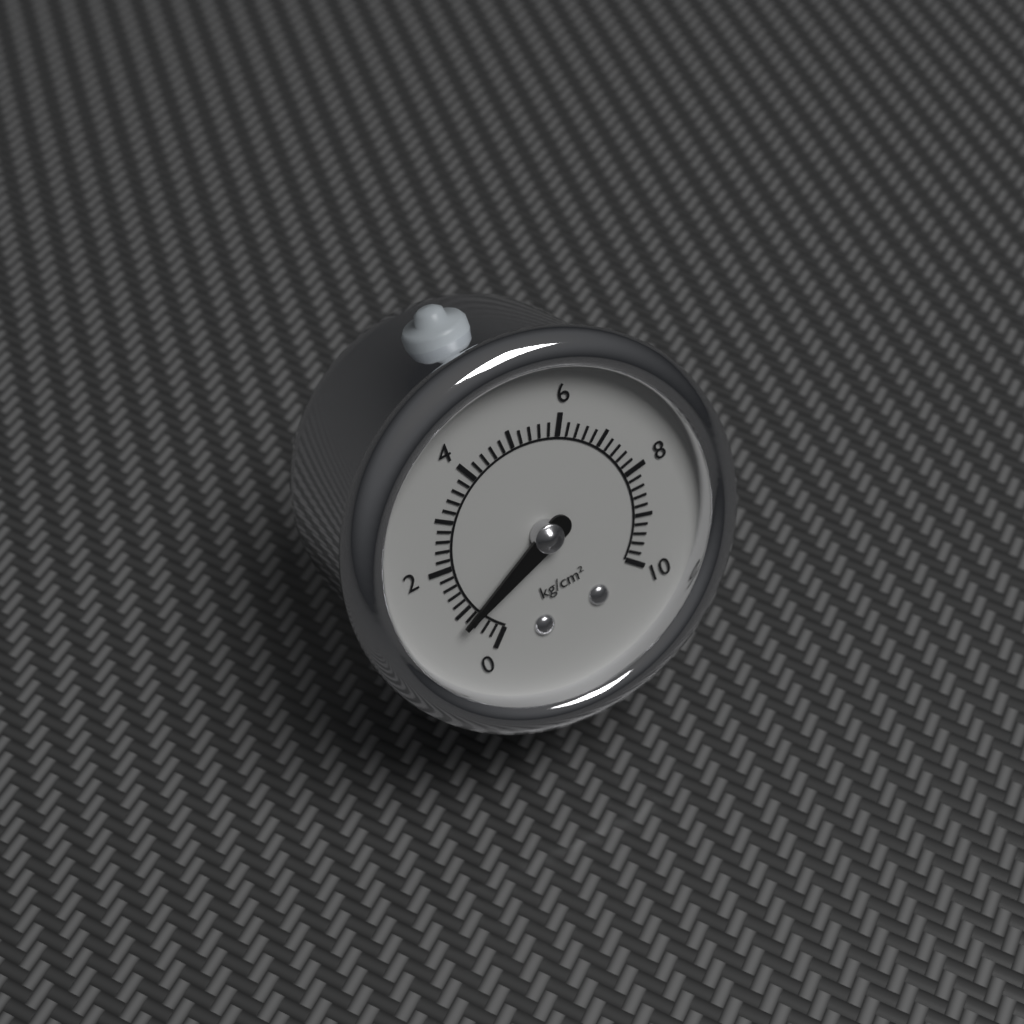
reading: 0.8 kg/cm²
